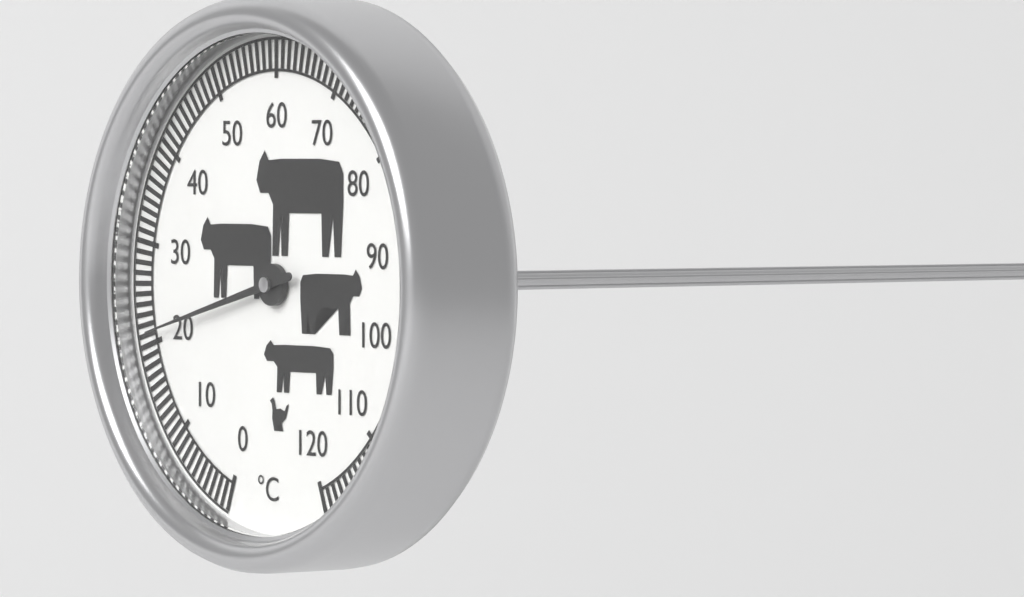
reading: 21 °C
